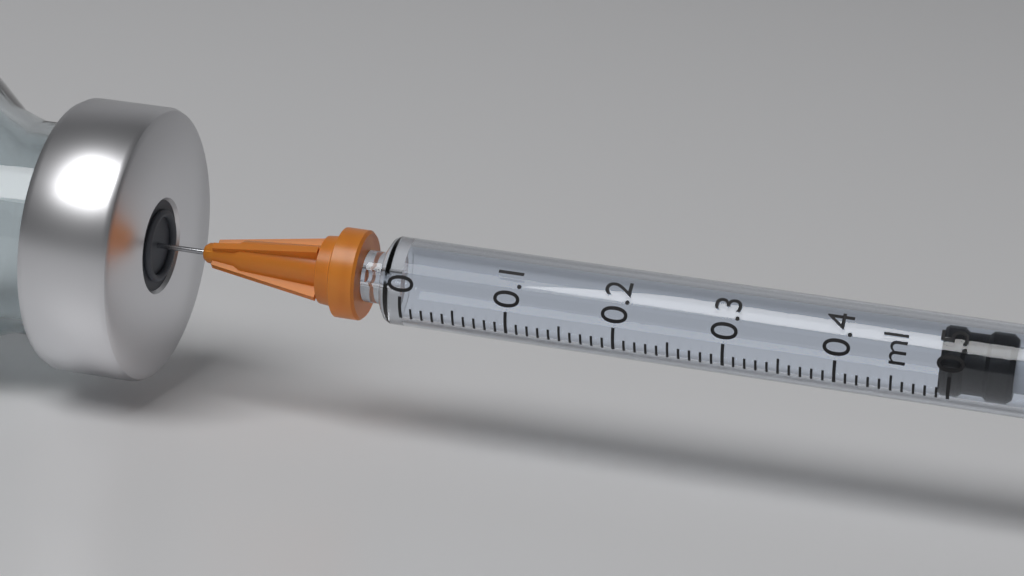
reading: 0.49 ml
